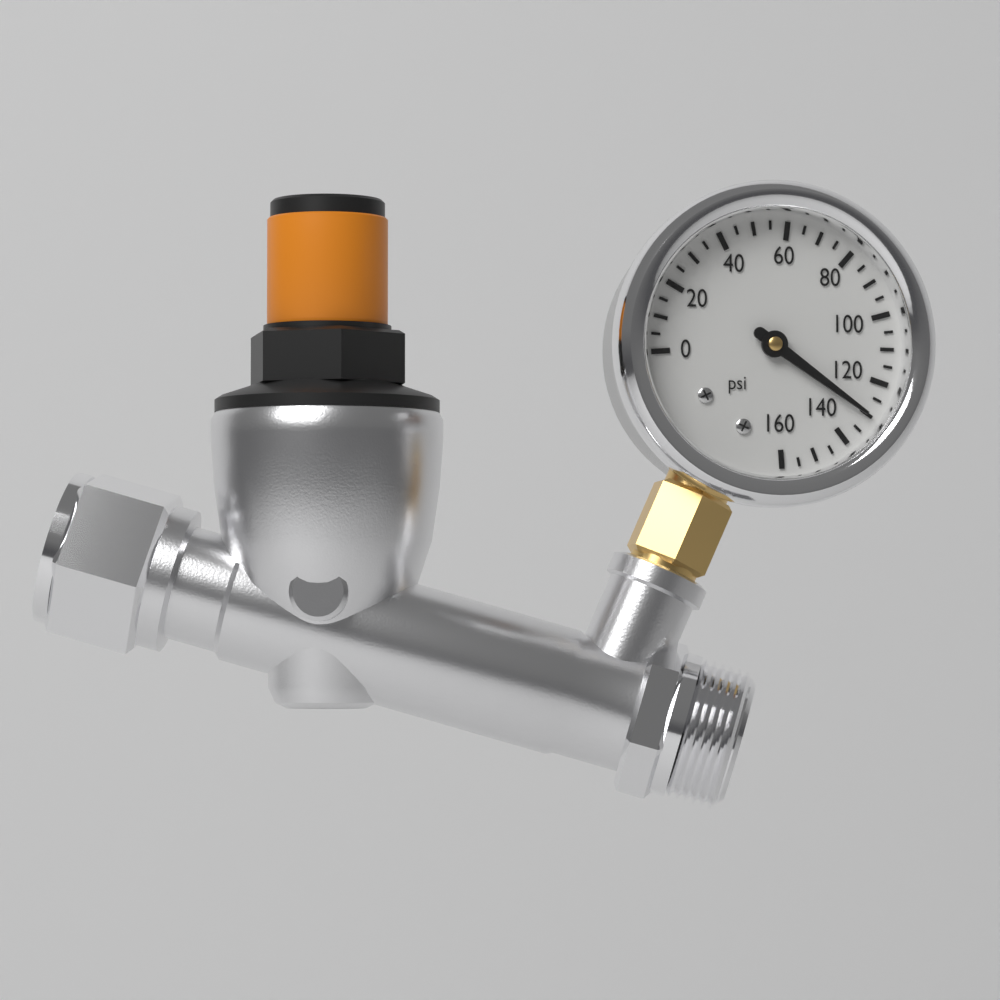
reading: 130 psi
